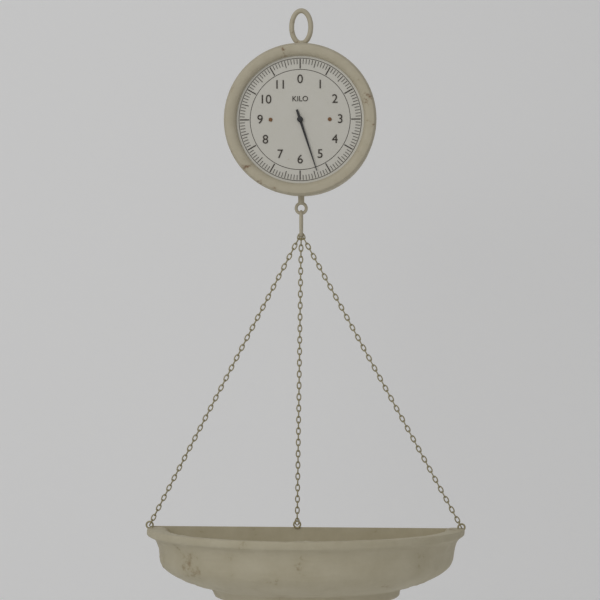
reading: 5.4 kg
